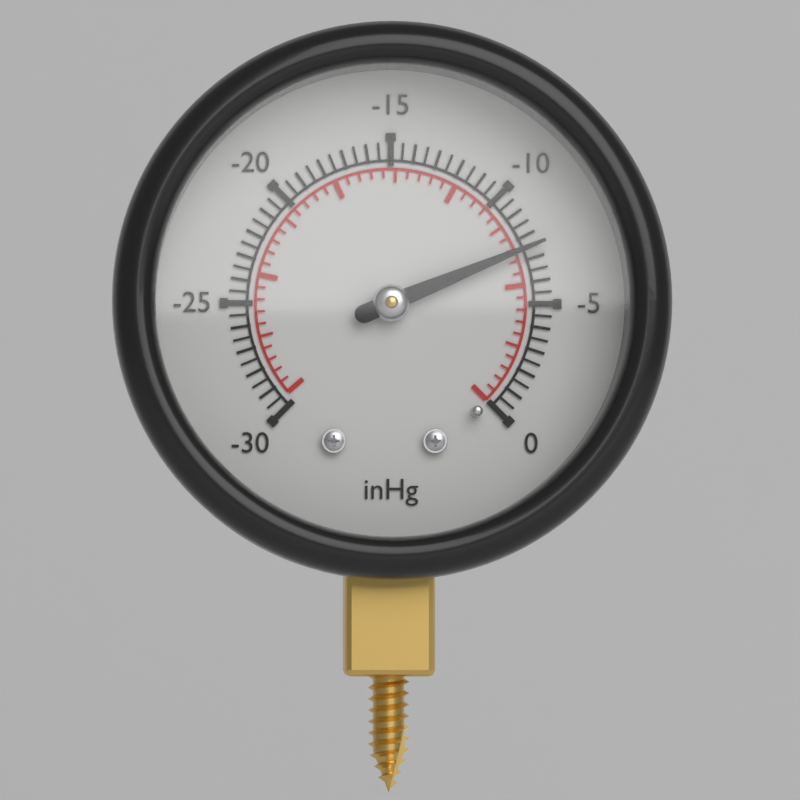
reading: -7.5 inHg
